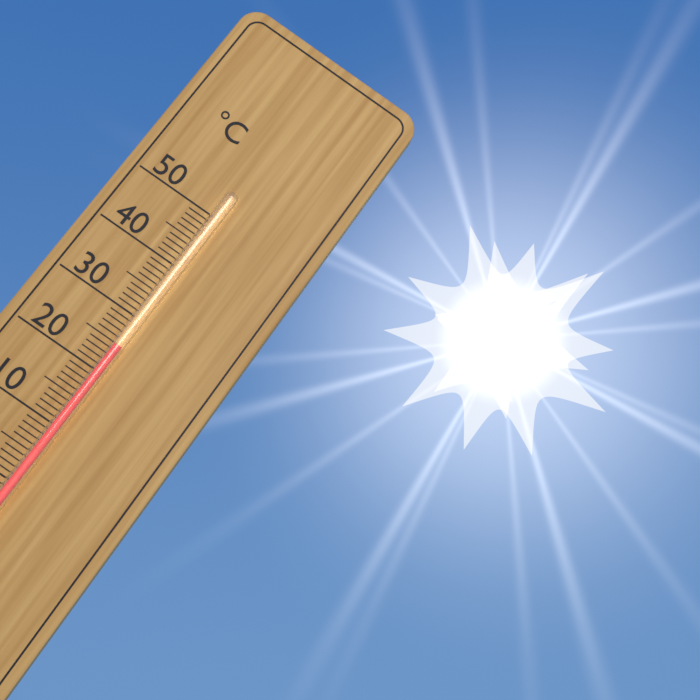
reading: 25 °C
